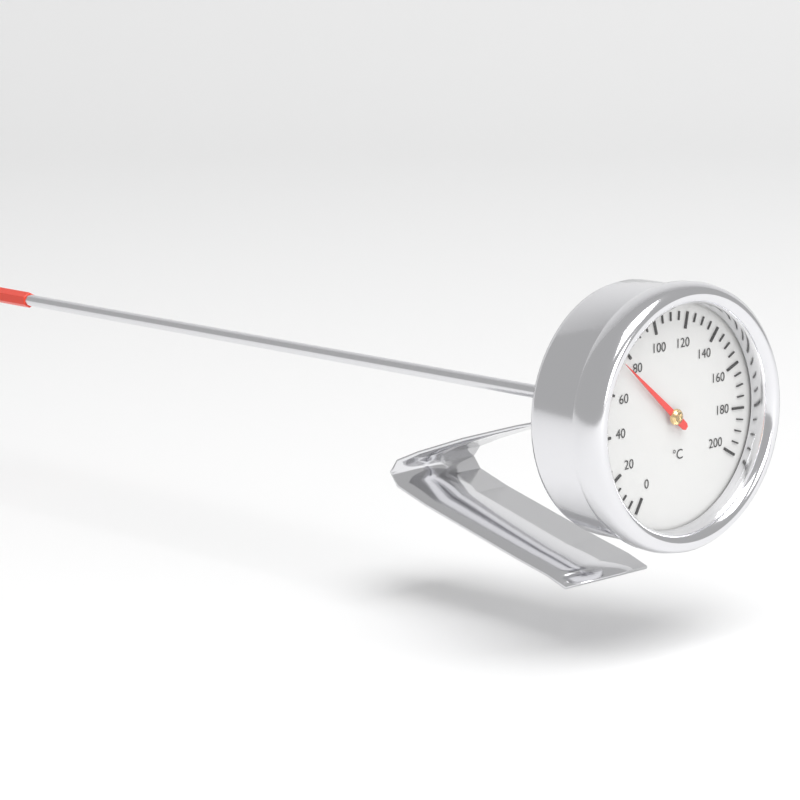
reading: 75 °C
